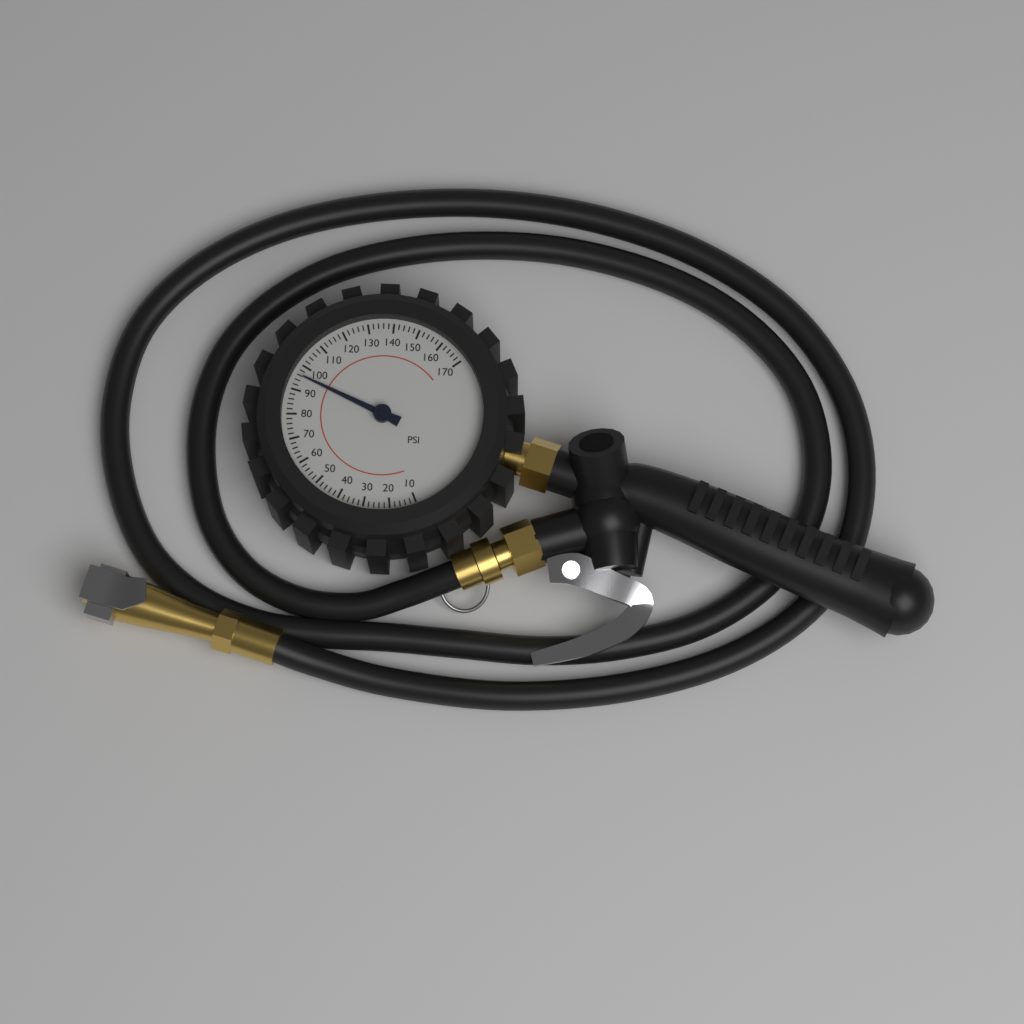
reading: 96 psi
